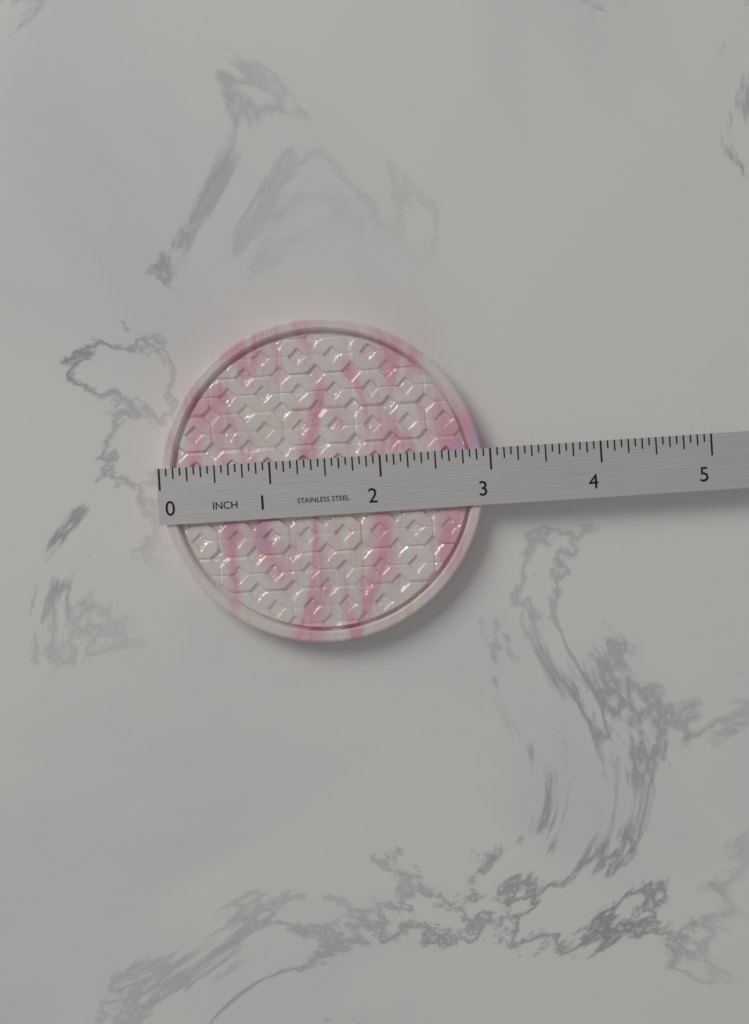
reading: 2.9375 in
